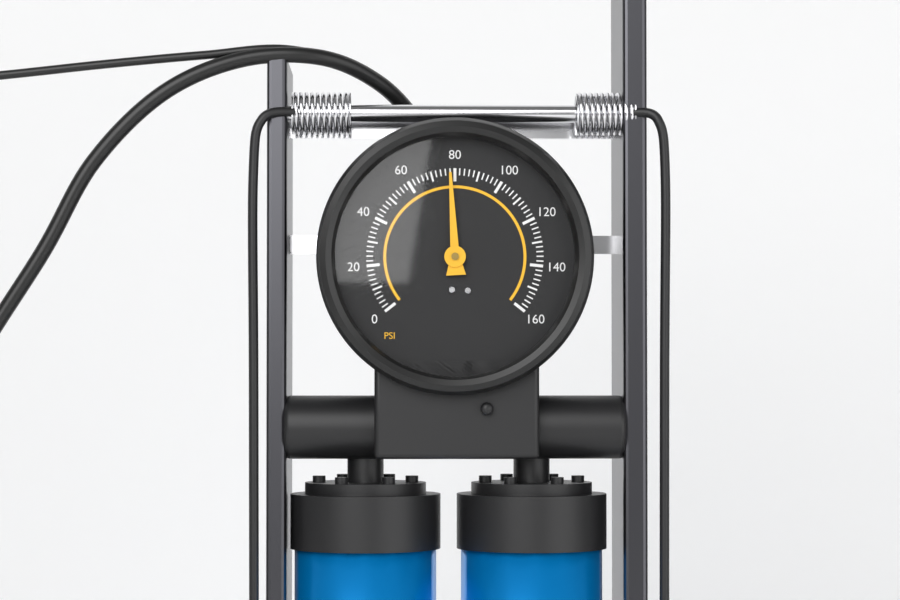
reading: 78 psi
